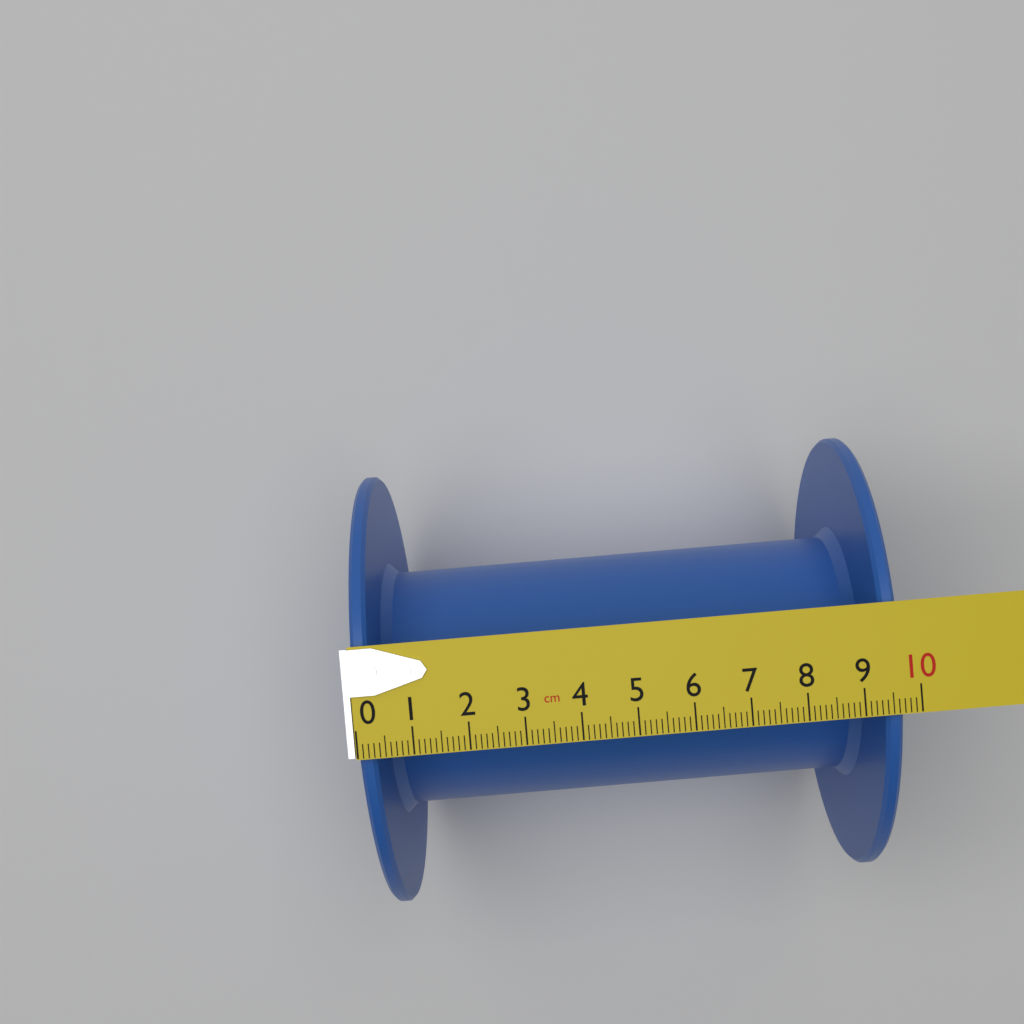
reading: 9.7 cm
